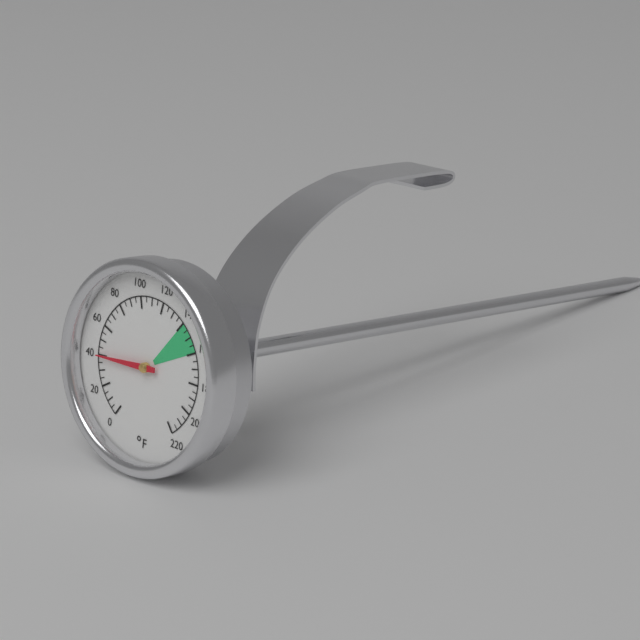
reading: 40 °F
